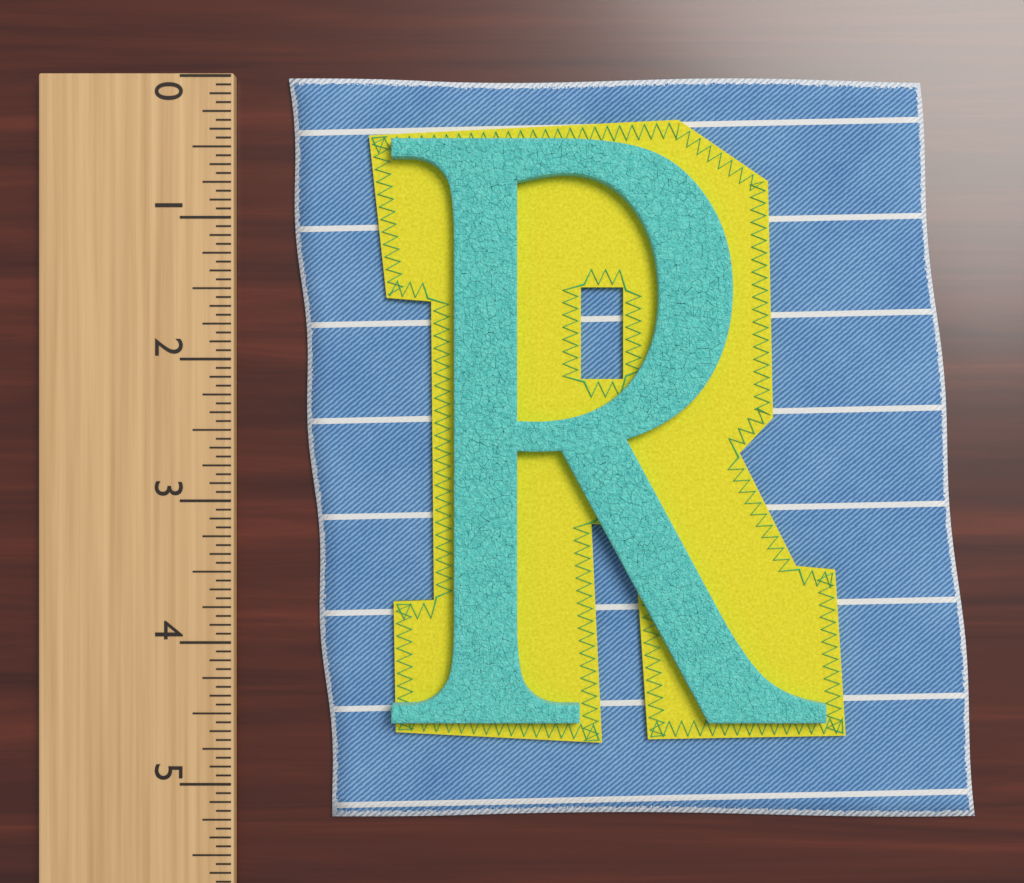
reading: 5.2500 (no unit)
